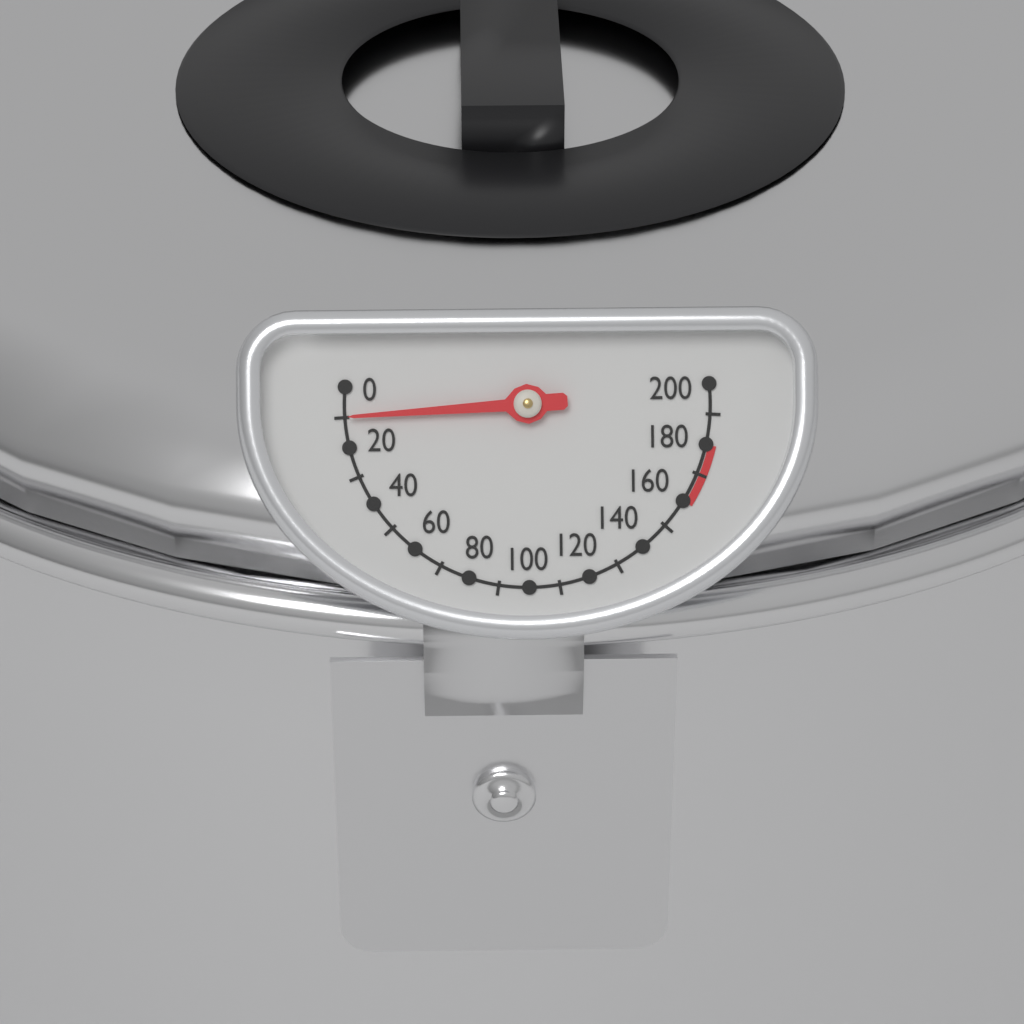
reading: 10 (no unit)
